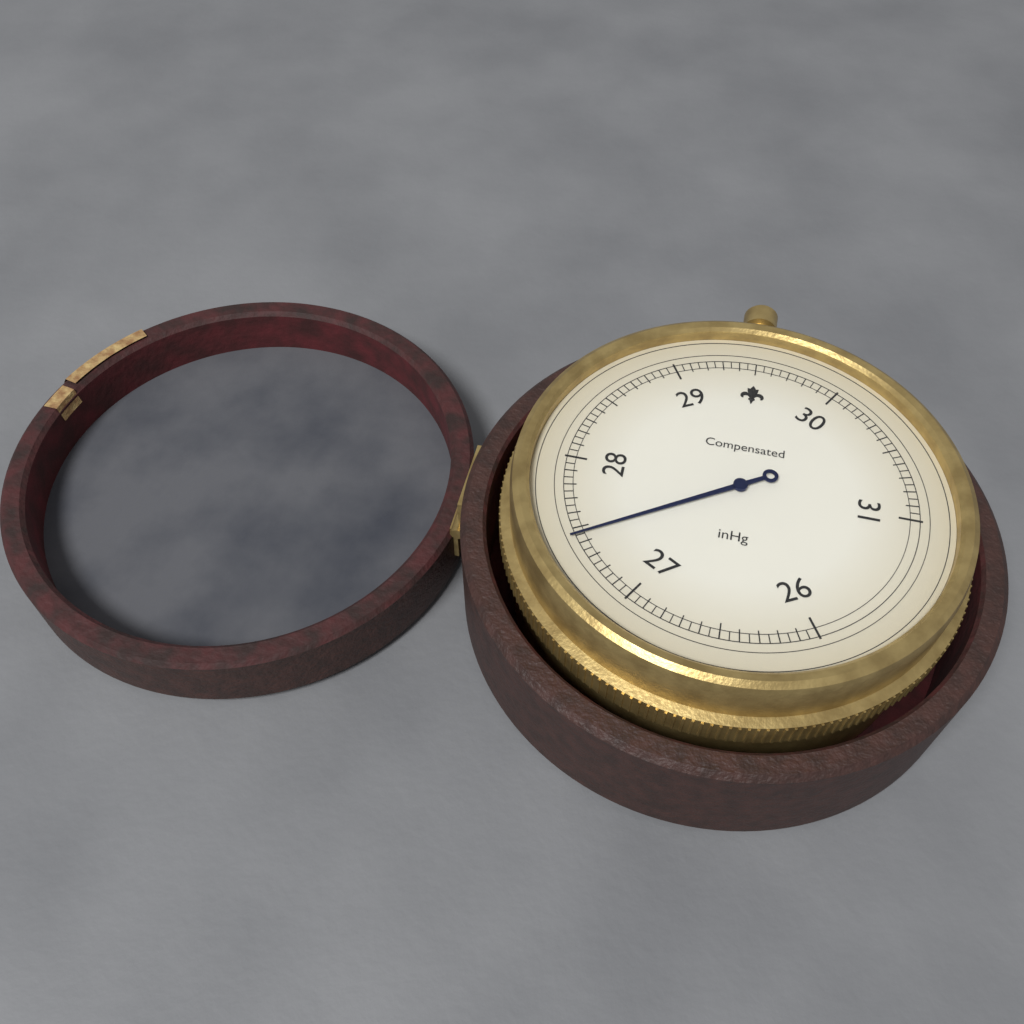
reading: 27.45 inHg
